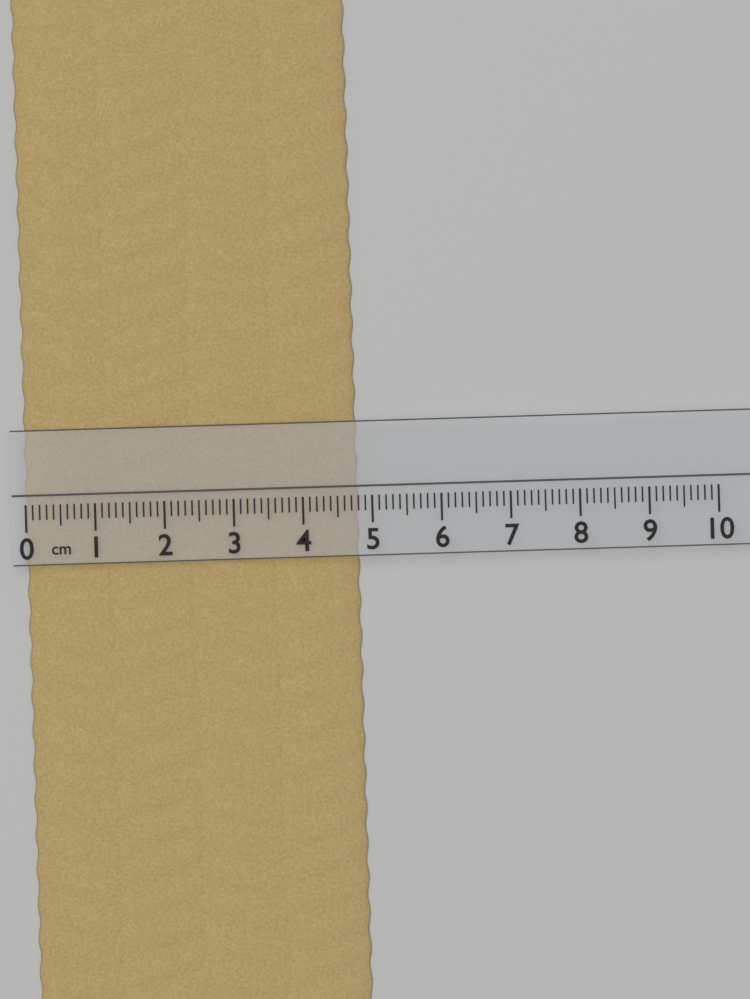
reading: 4.8 cm
